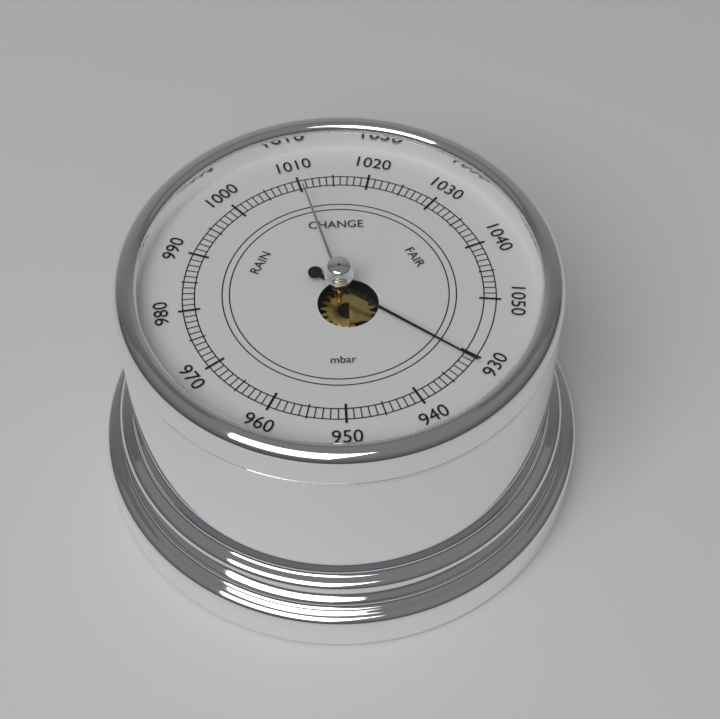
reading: 931 mbar
